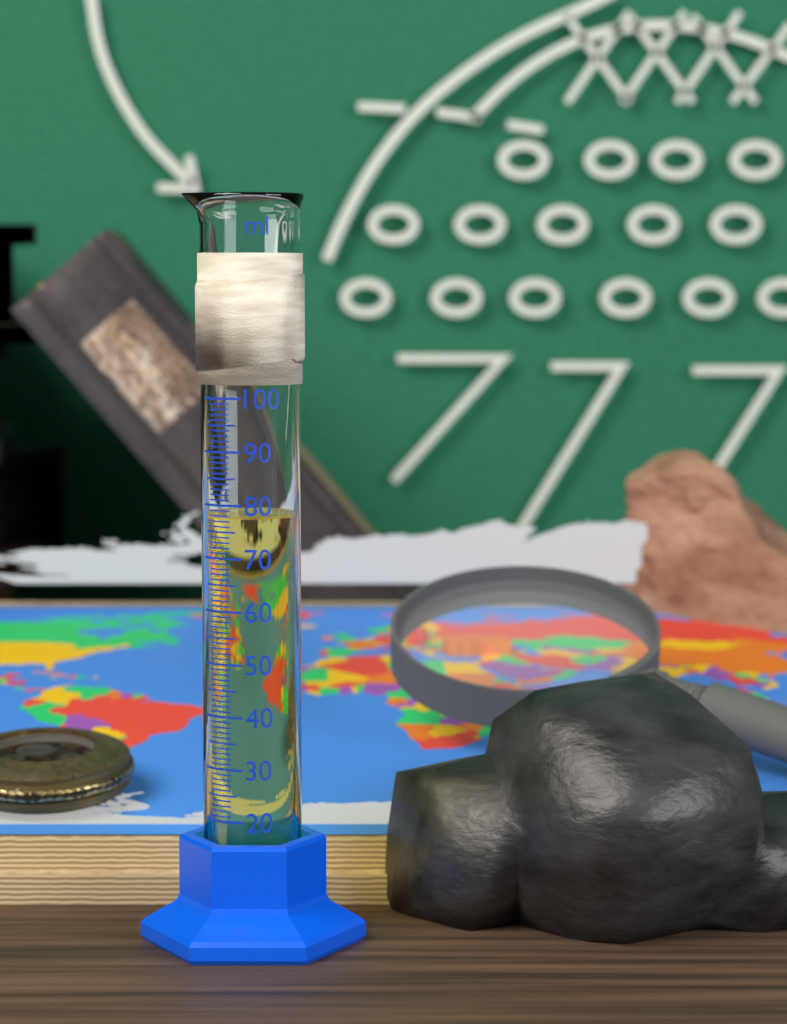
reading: 78 ml
